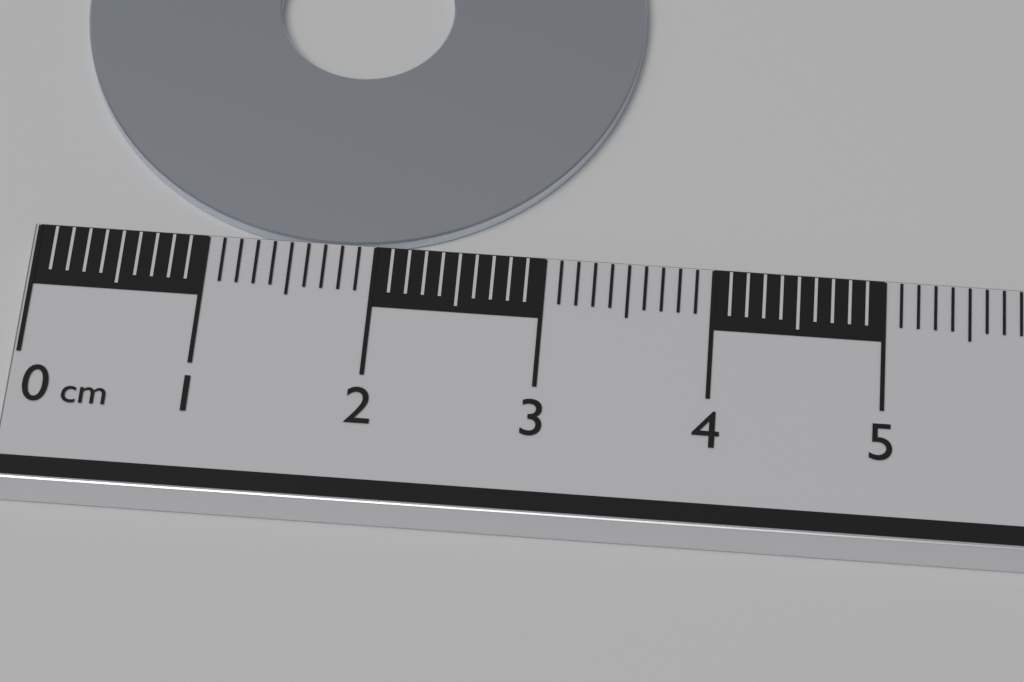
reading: 3.5 cm
